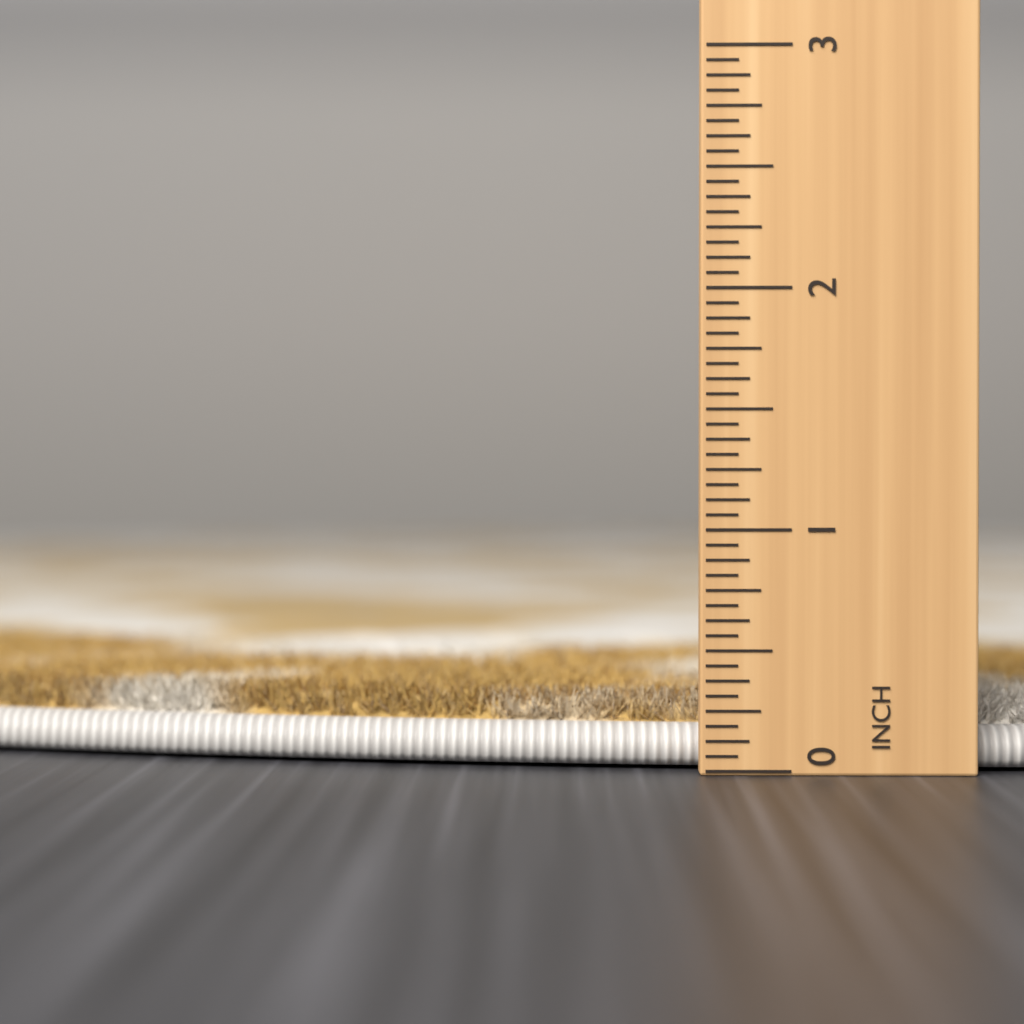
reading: 0.3125 in
